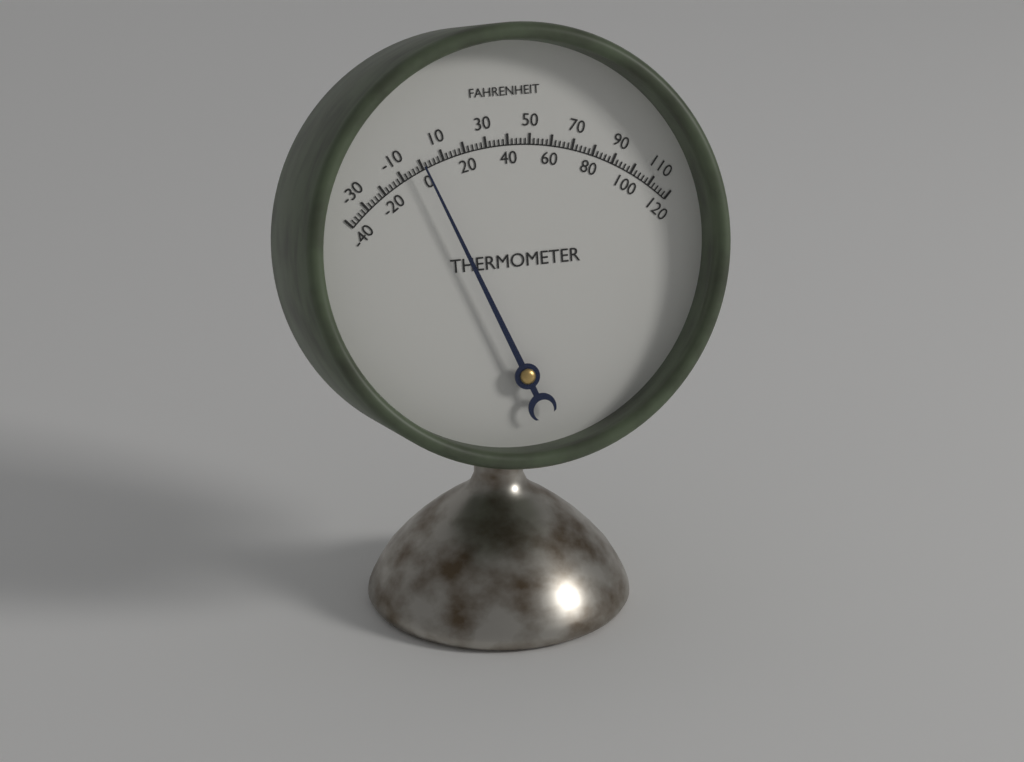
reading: 0 °F
